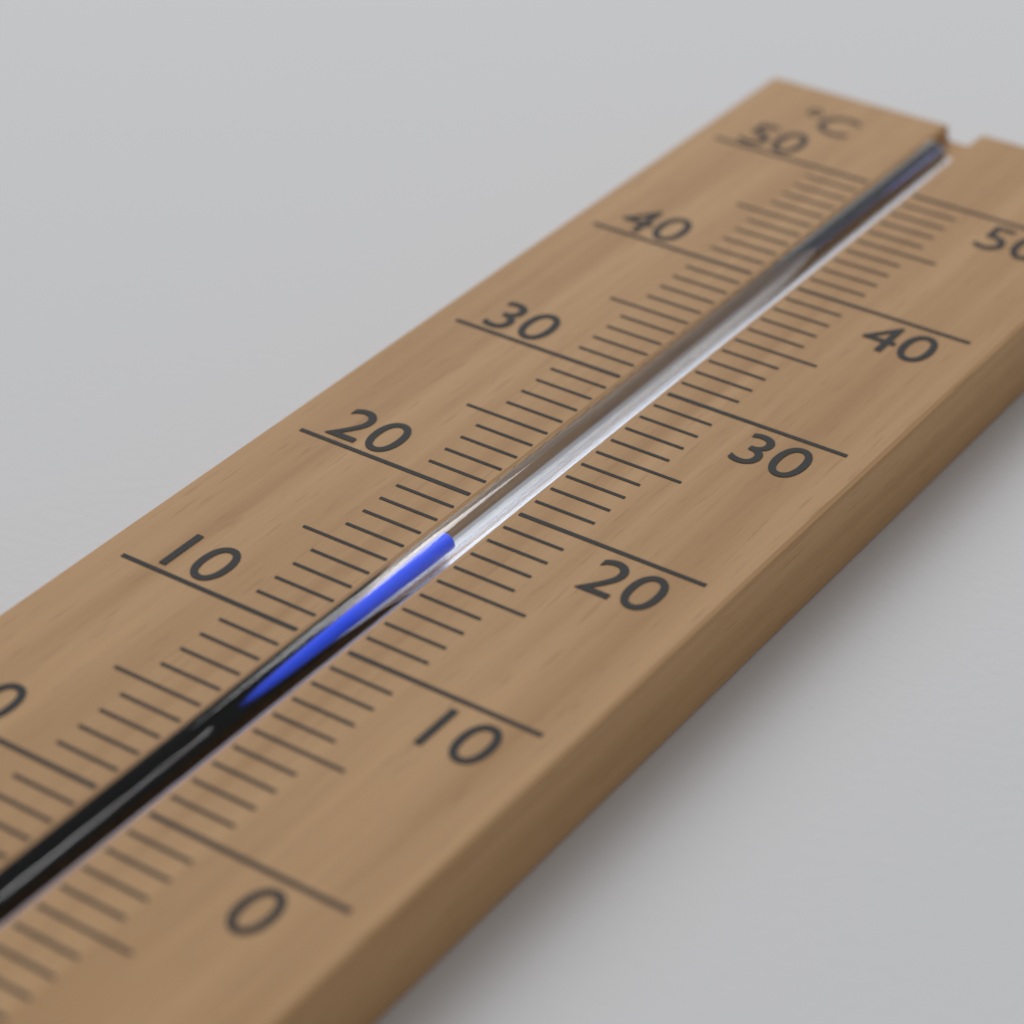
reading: 17 °C
